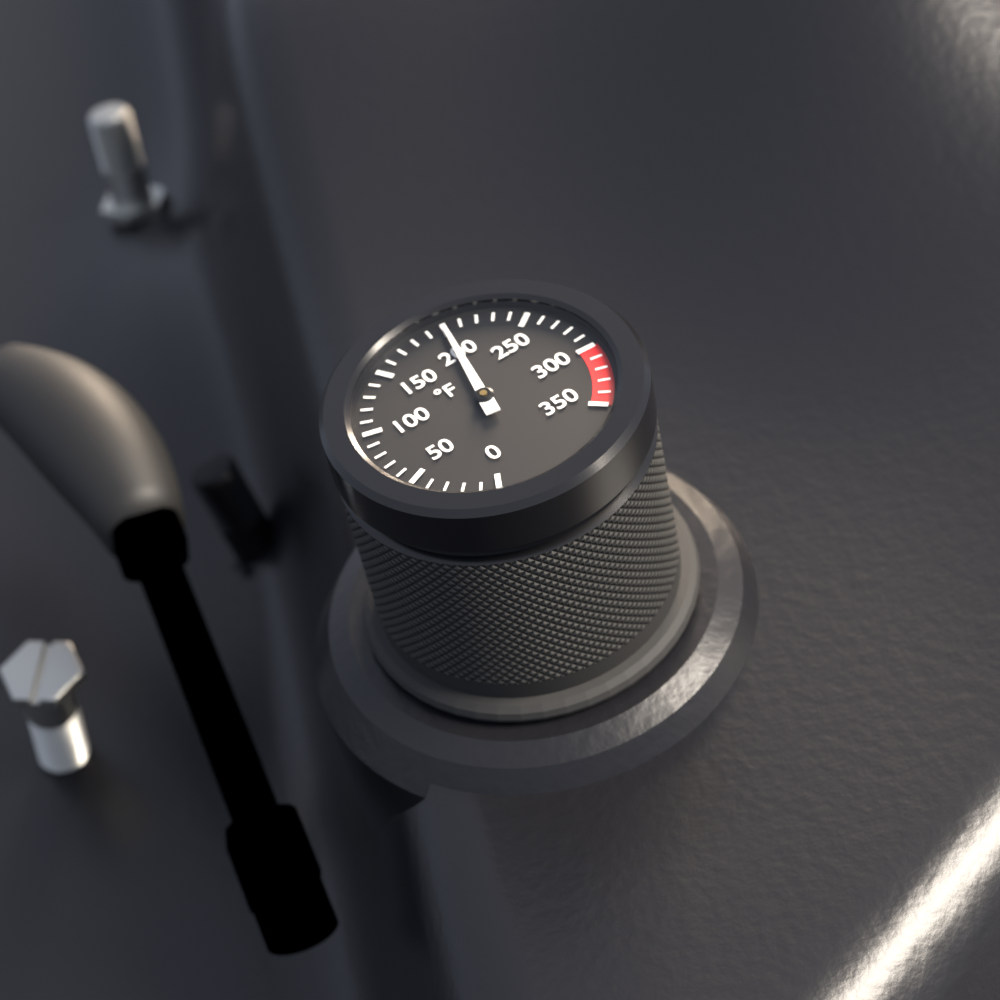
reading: 200 °F
